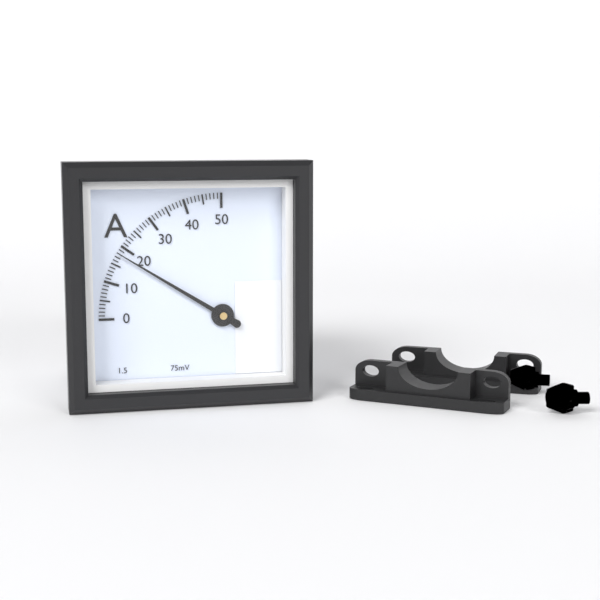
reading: 18 A
